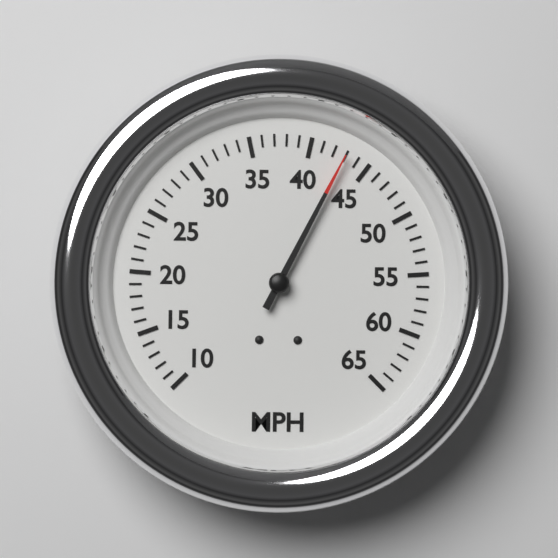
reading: 43 MPH
